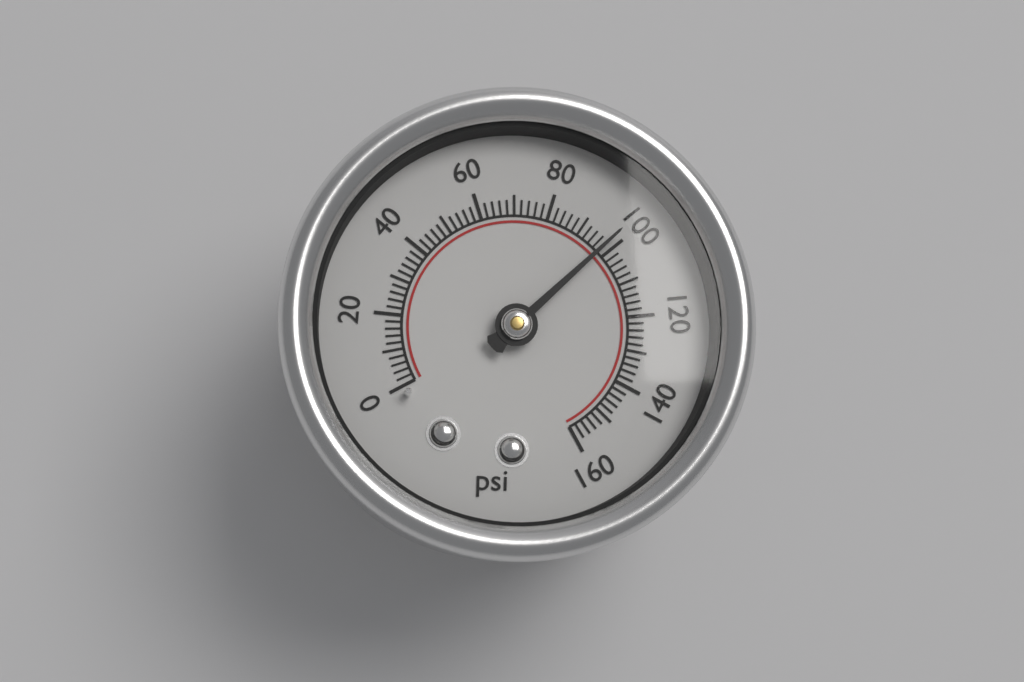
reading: 98 psi
